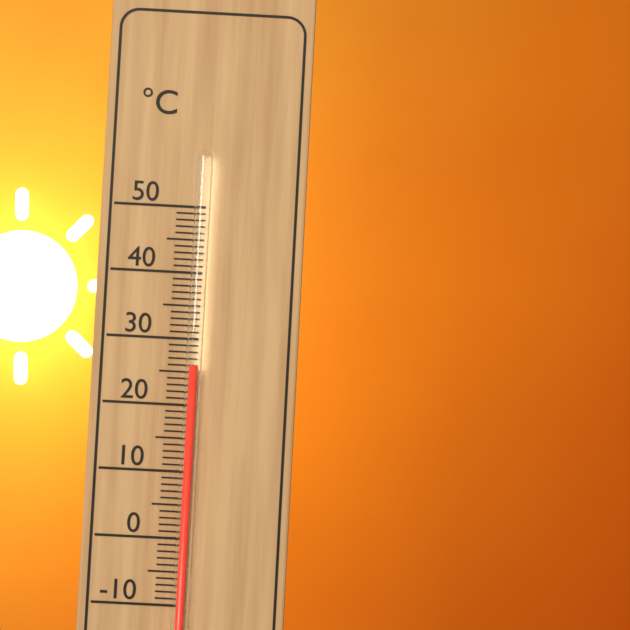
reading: 26 °C
